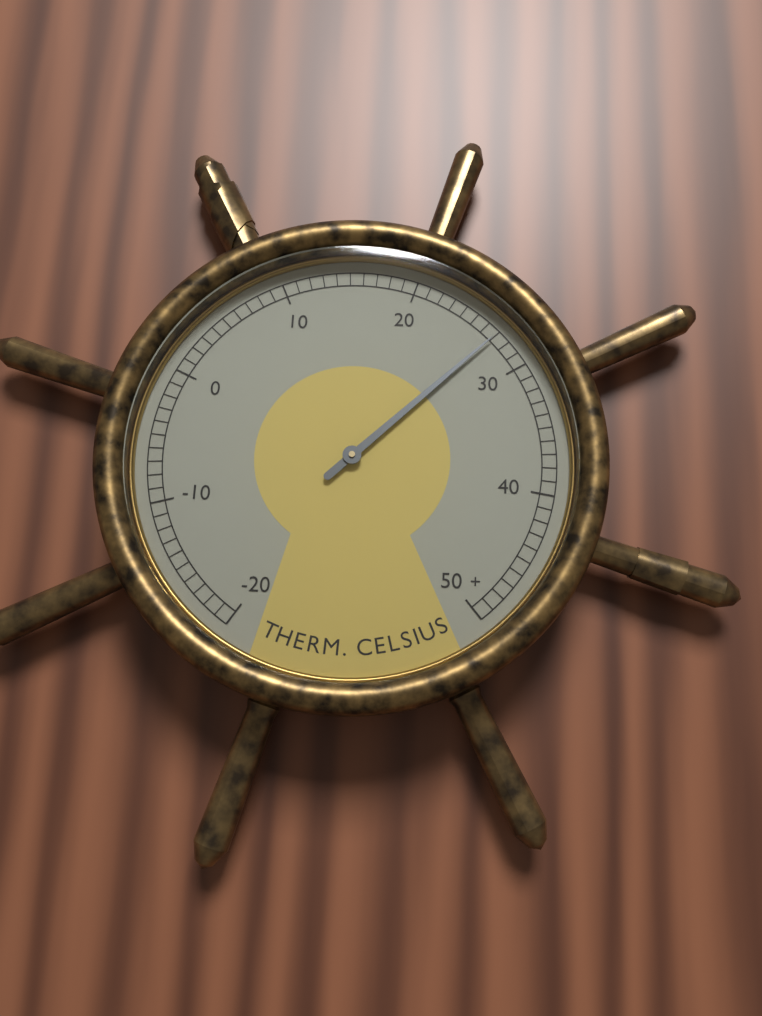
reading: 27 °C
